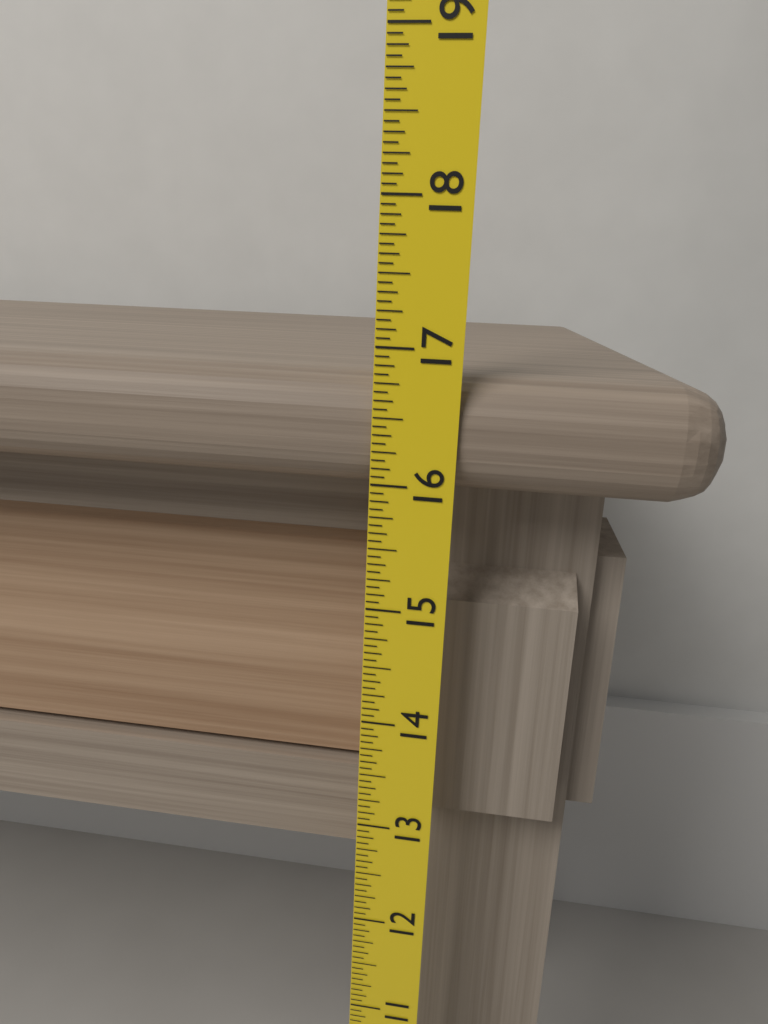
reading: 16.8125 (no unit)
